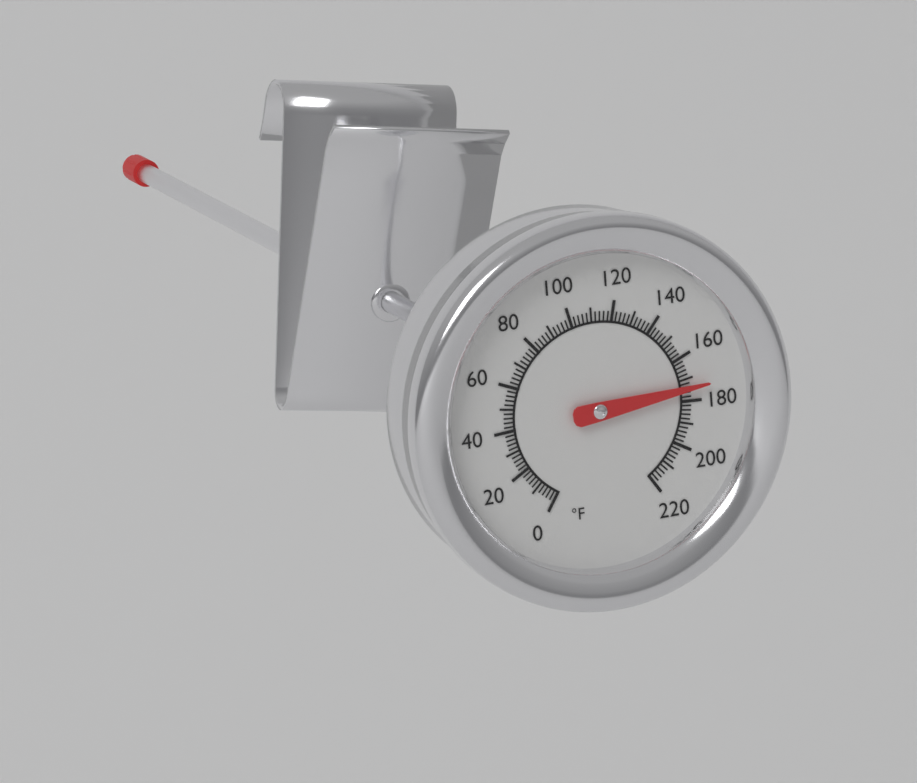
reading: 174 °F
